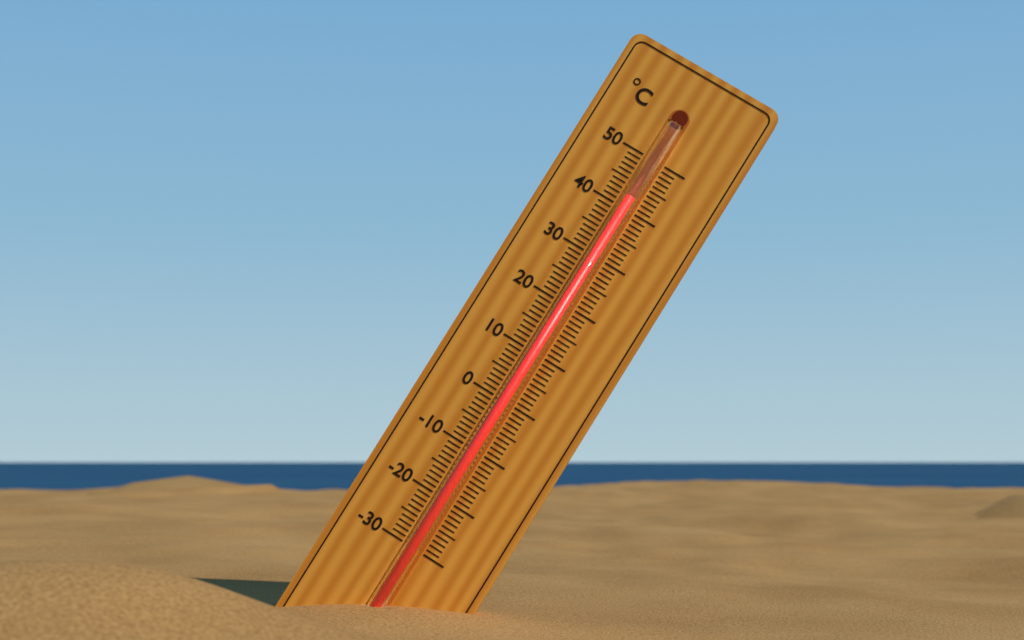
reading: 42 °C
